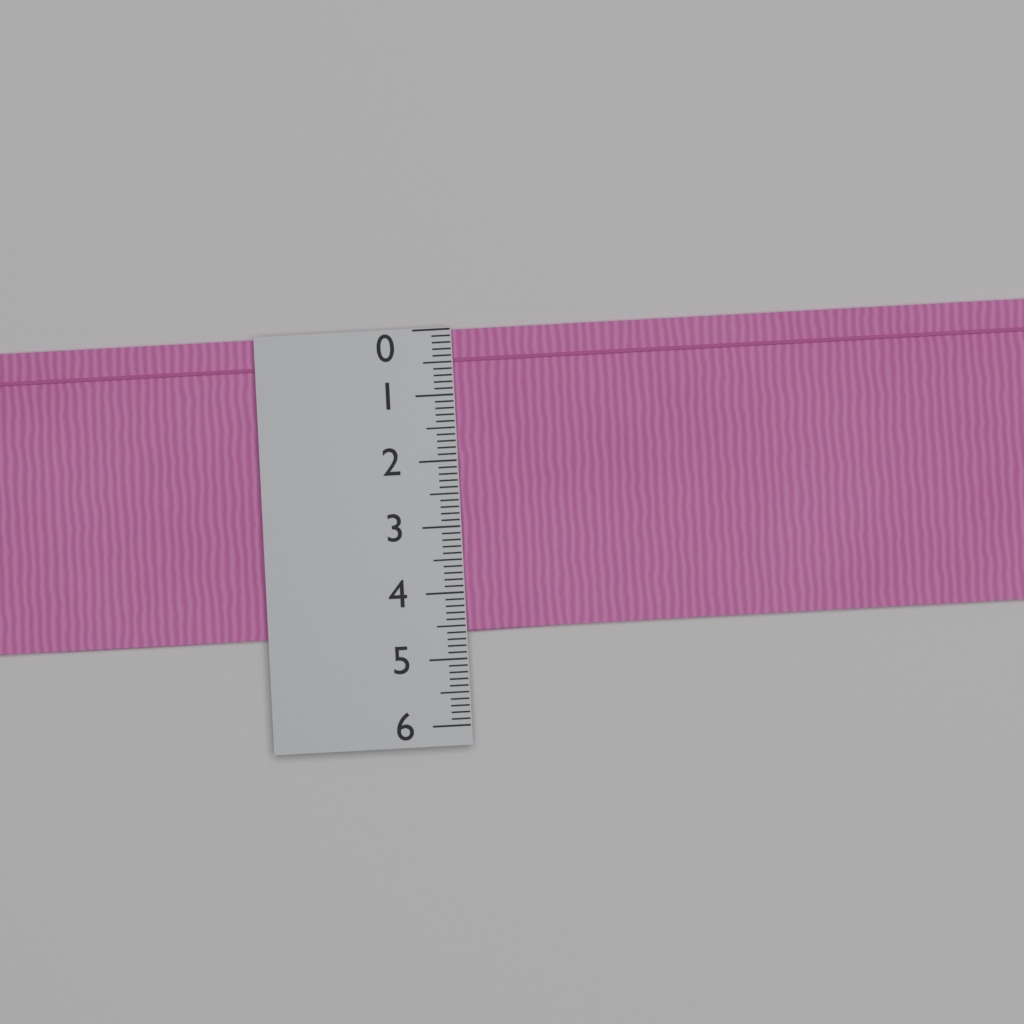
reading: 4.6 (no unit)
